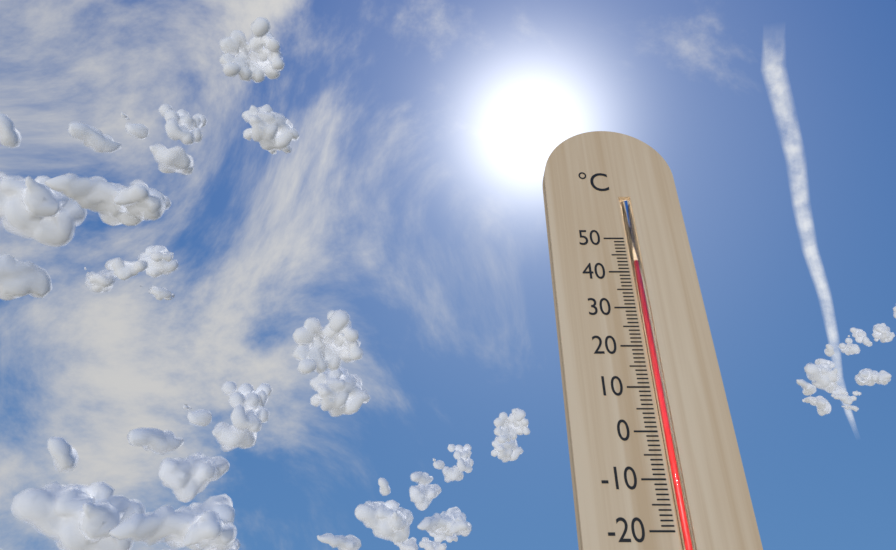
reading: 43 °C
